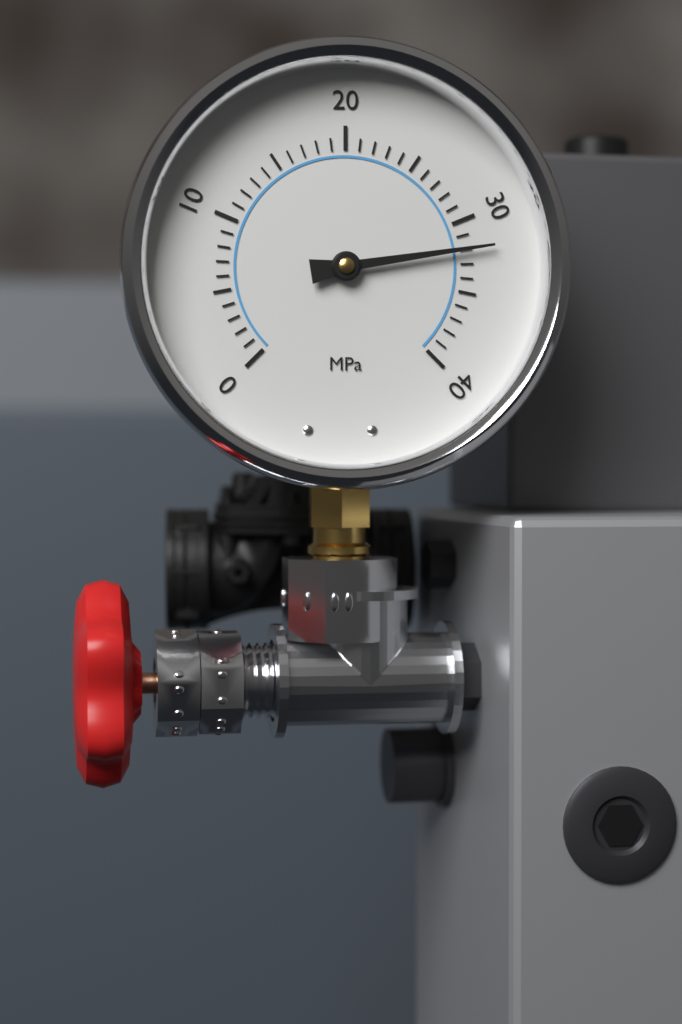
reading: 32 MPa
